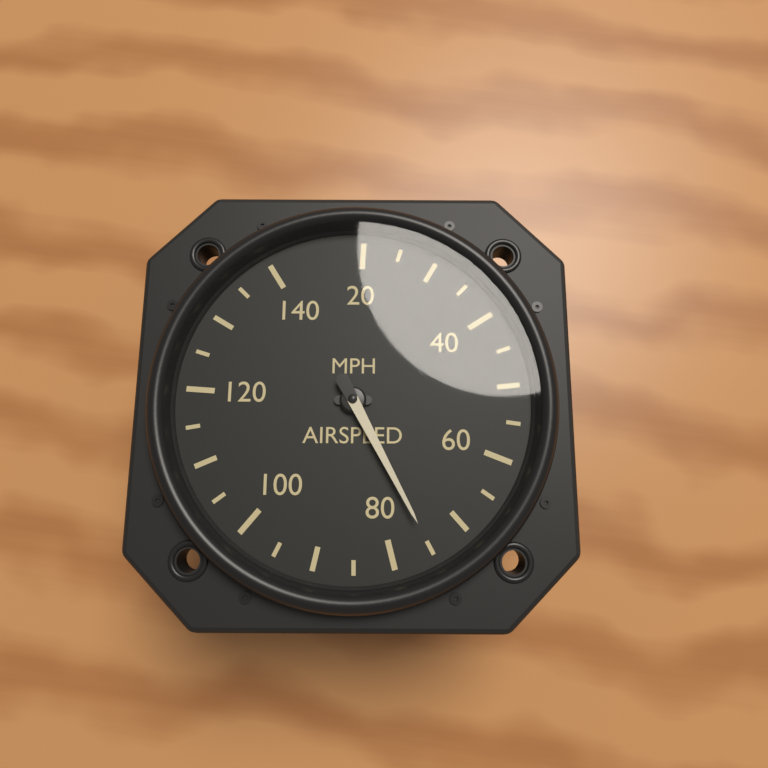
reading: 75 MPH
